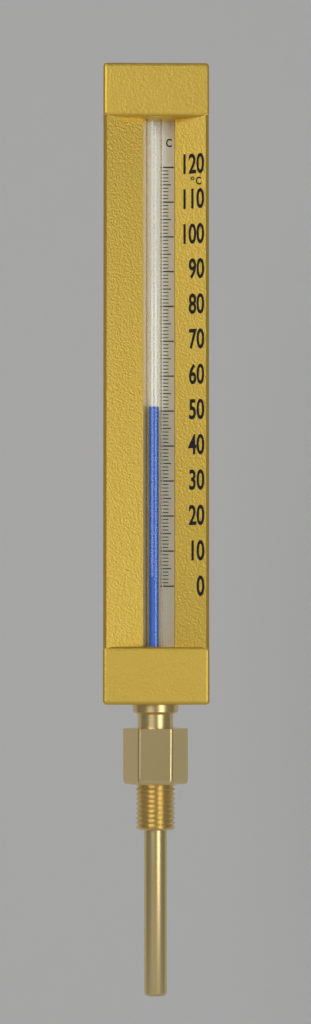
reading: 51 °C
